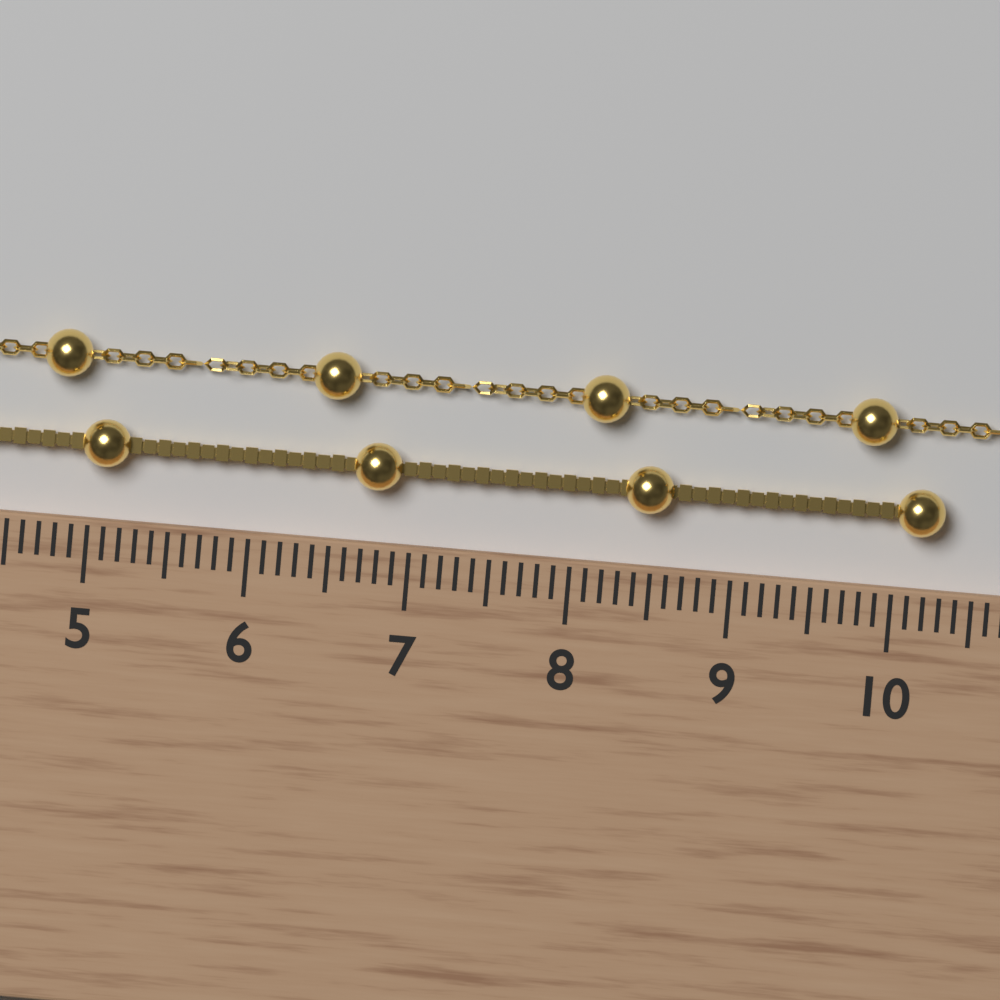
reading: 10.3 cm
